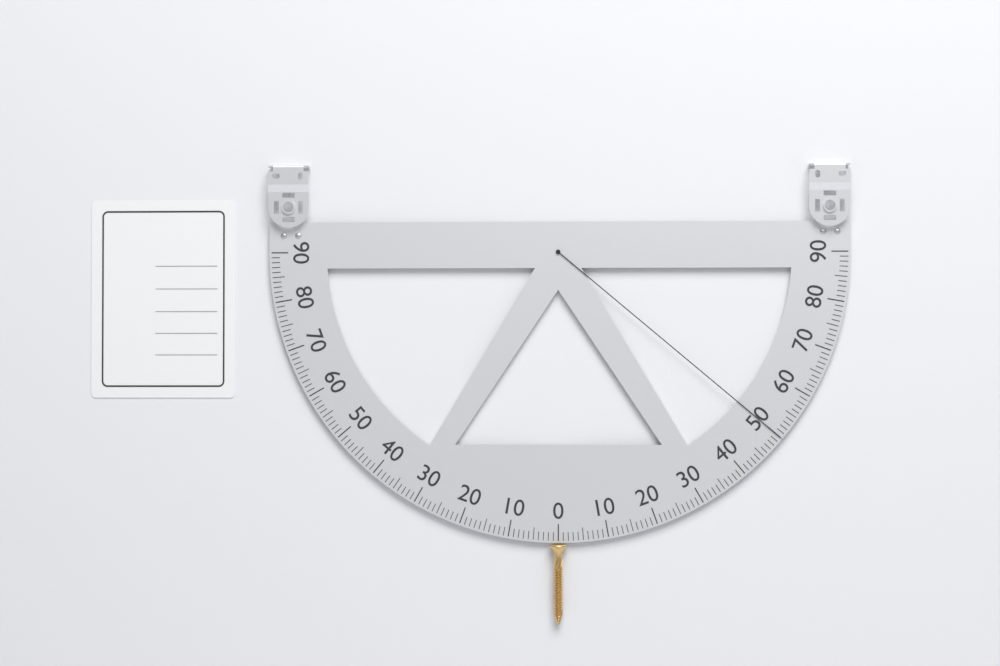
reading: 50 (no unit)
